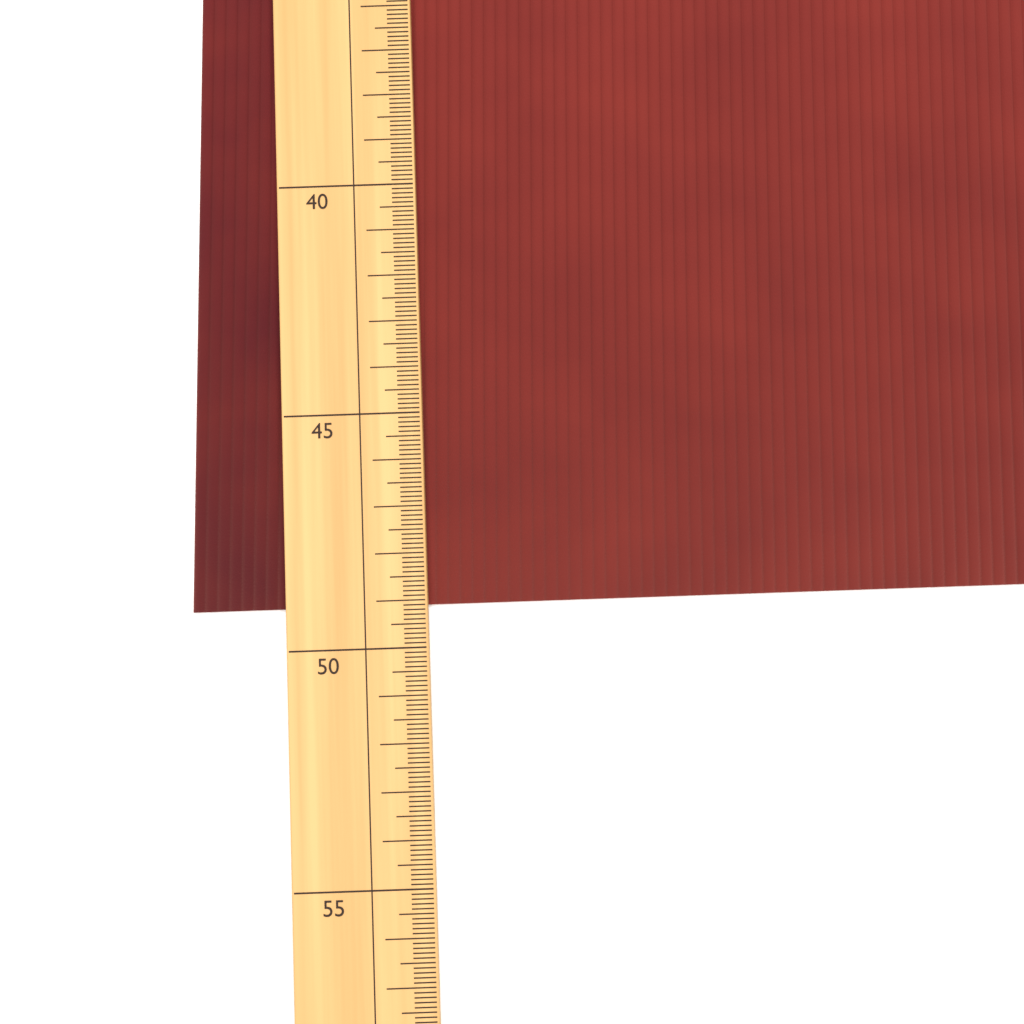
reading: 49.1 (no unit)
